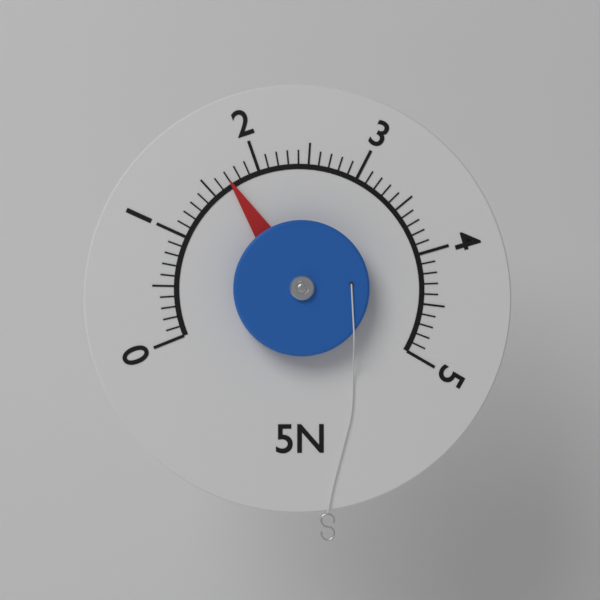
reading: 1.7 N
